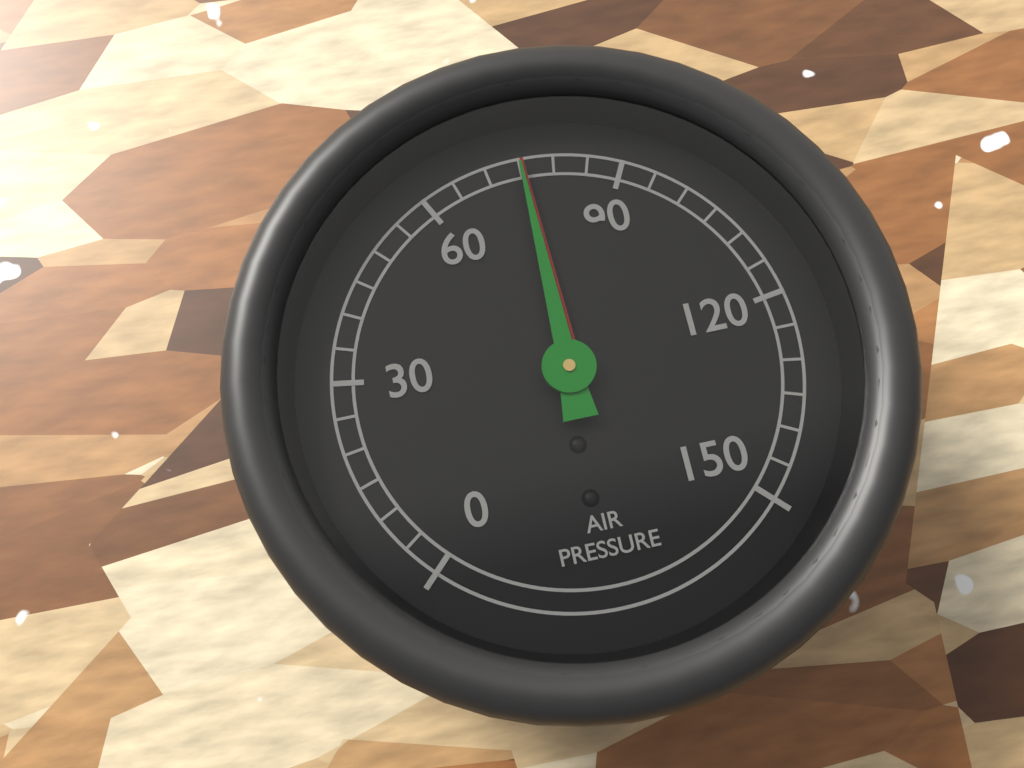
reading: 75 (no unit)
